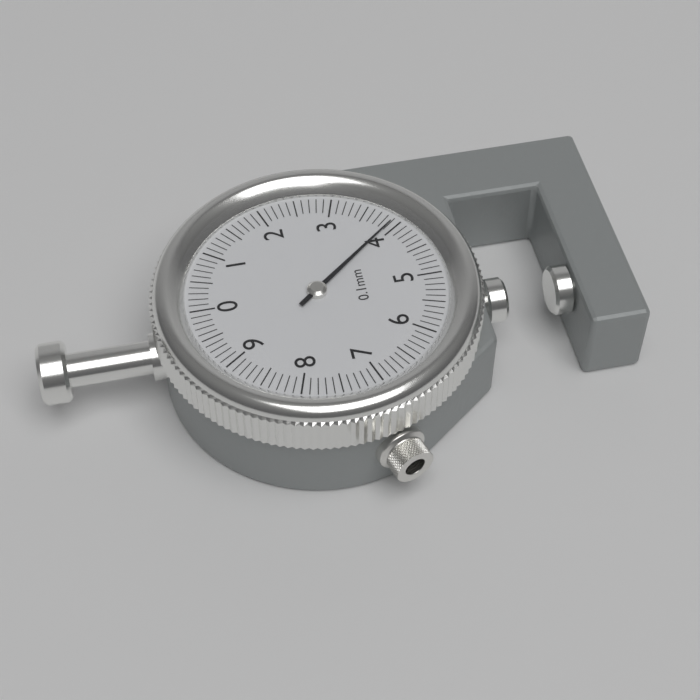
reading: 3.9 mm
